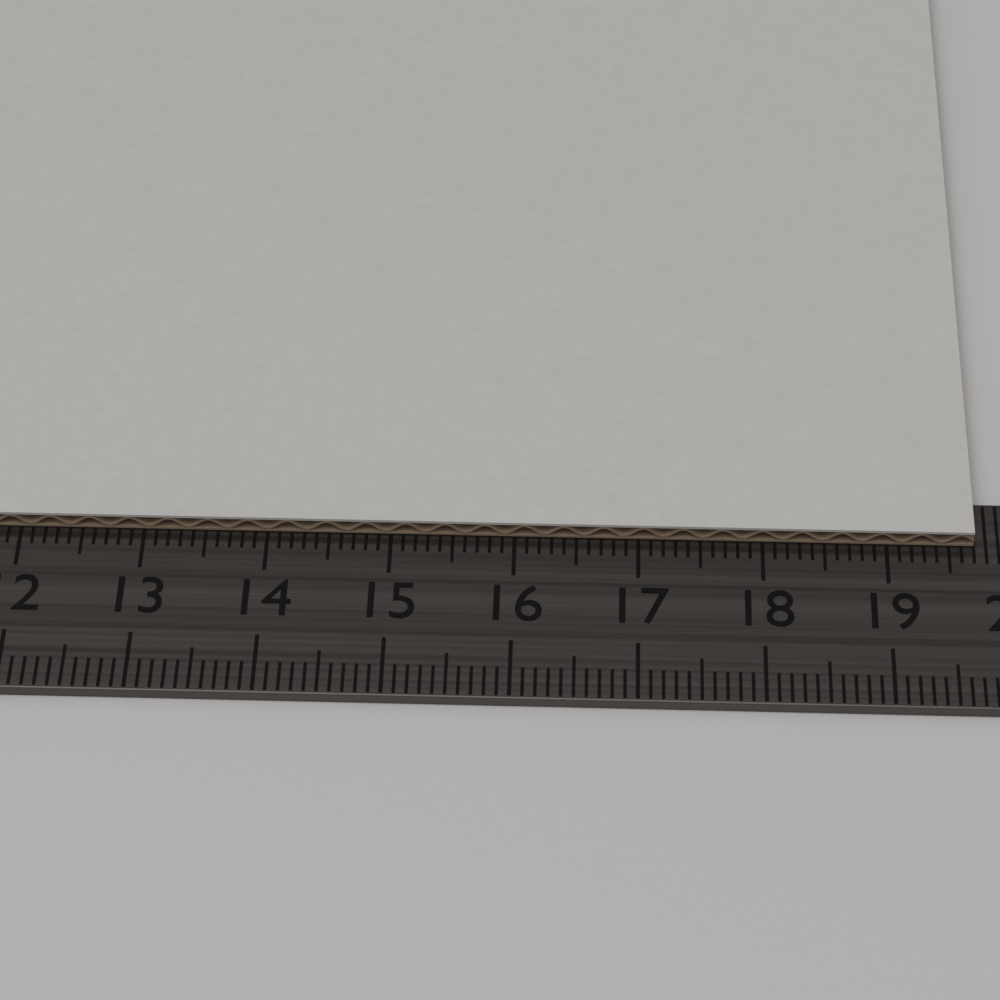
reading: 19.7 cm
